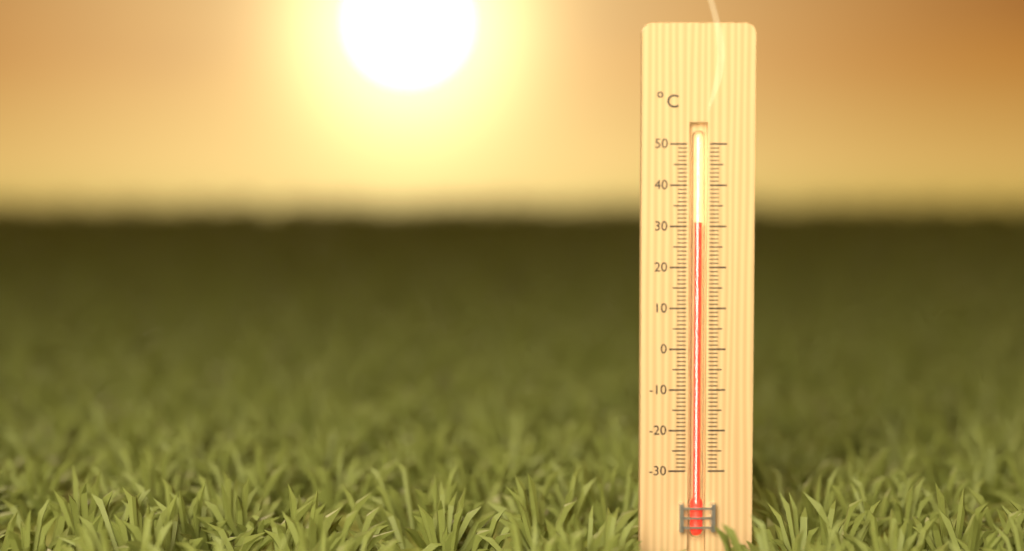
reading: 31 °C
